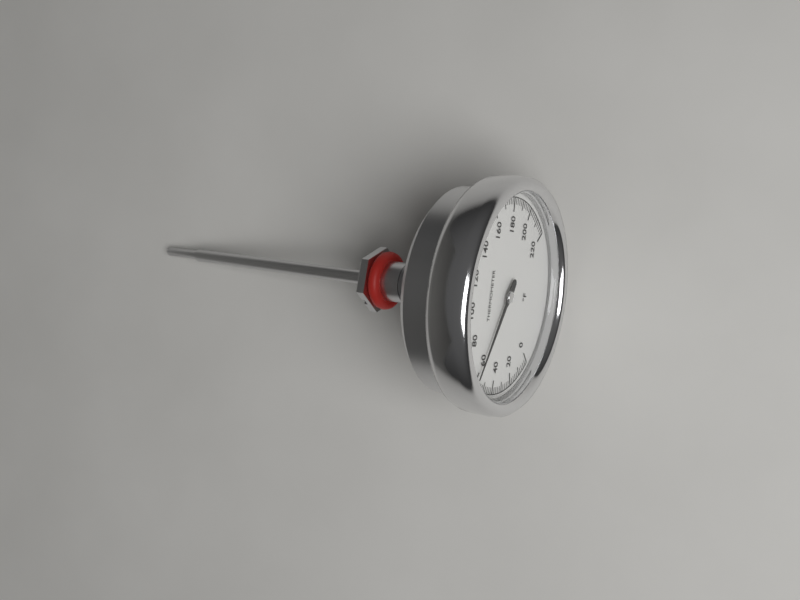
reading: 60 °F
